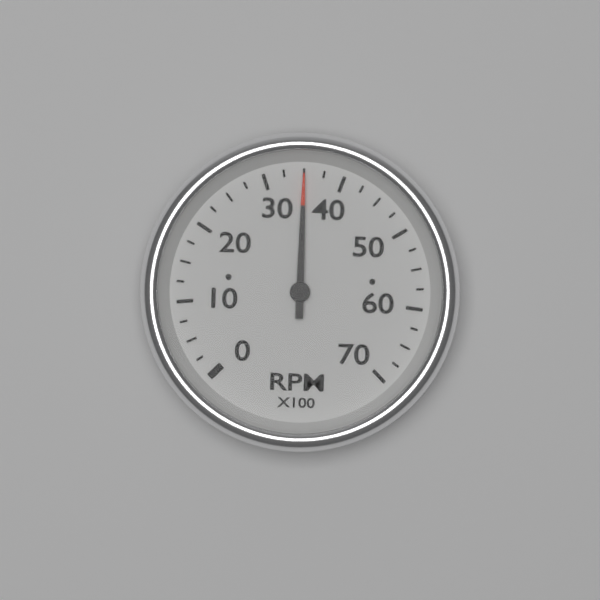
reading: 3500 RPM
